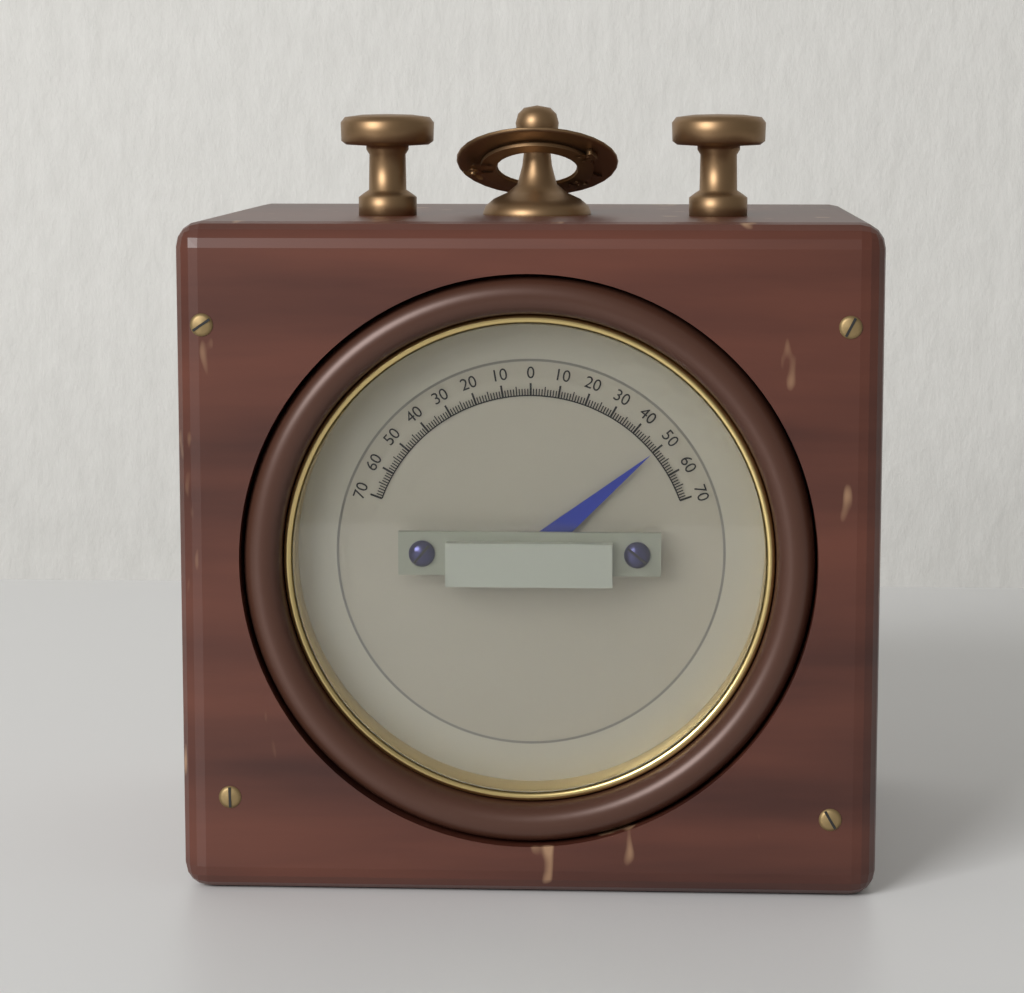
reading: 50 (no unit)
